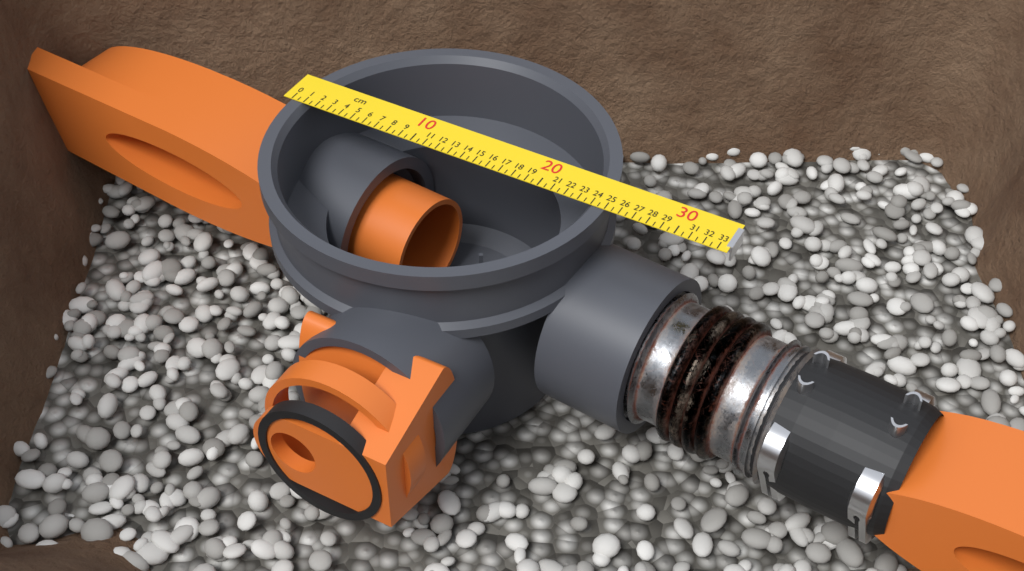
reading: 25.0 cm
